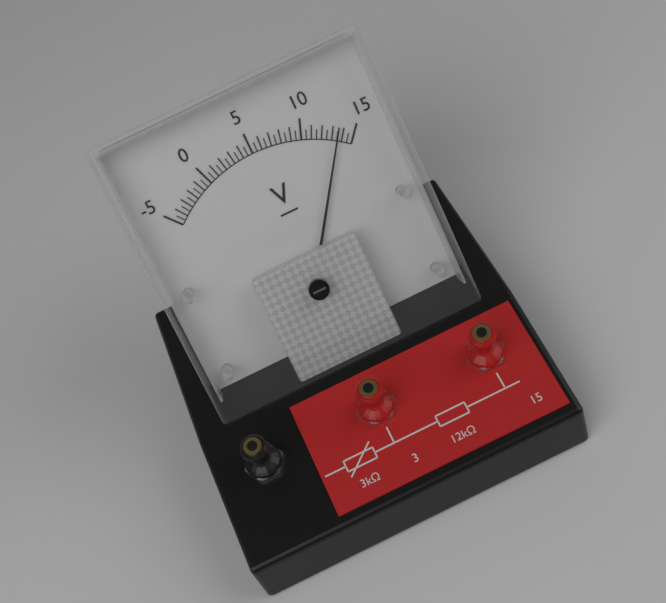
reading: 13.5 V
